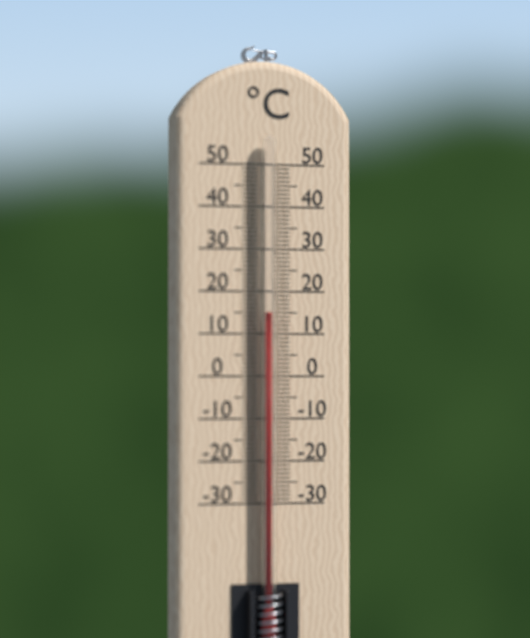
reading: 15 °C
